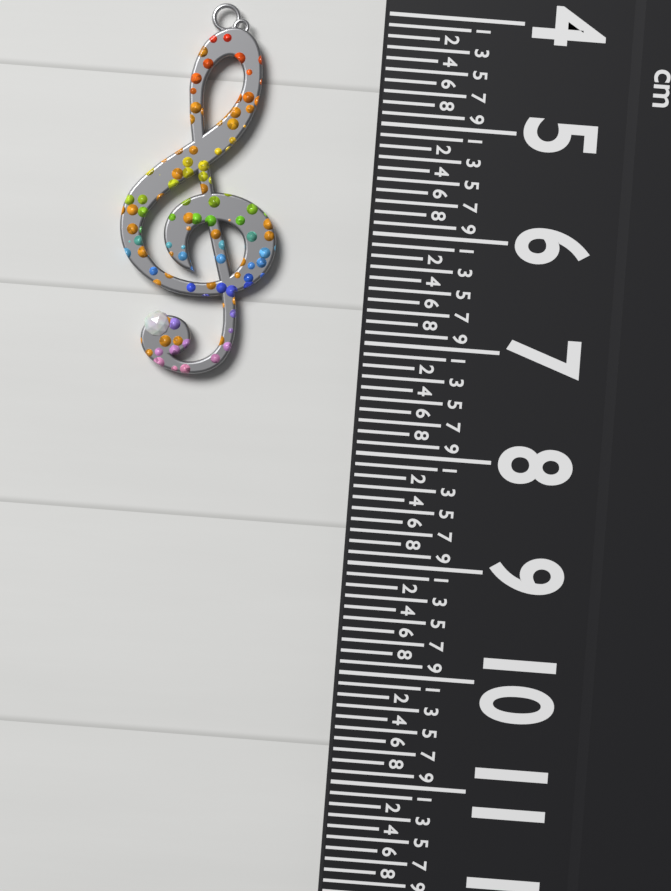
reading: 7.4 cm
